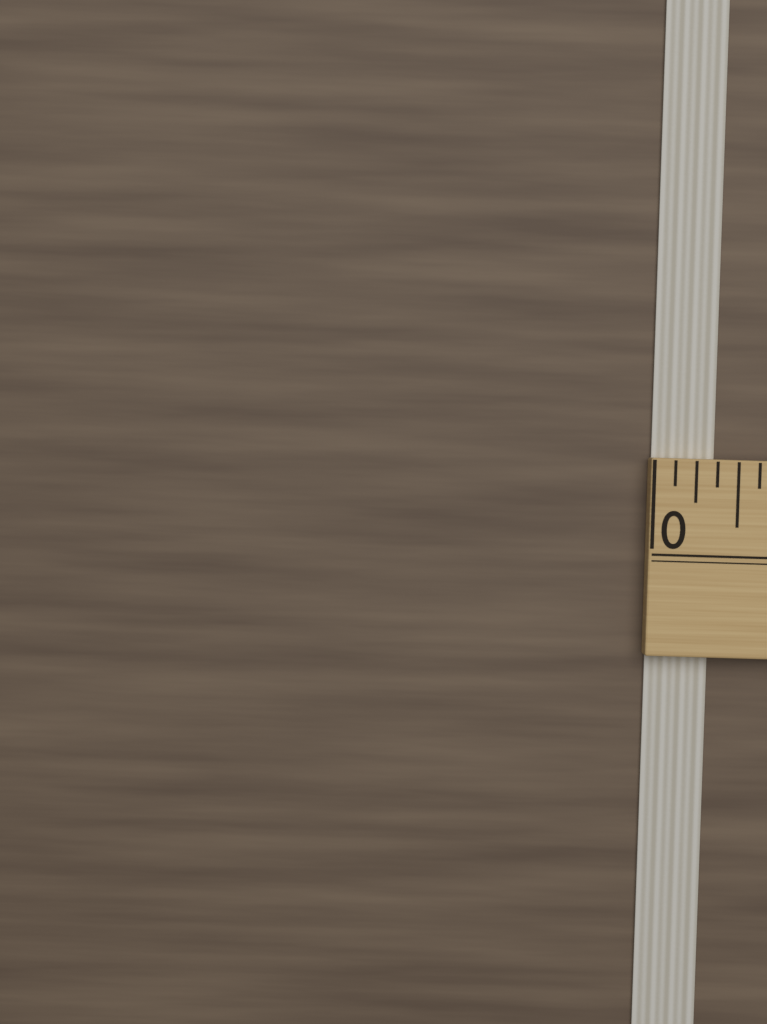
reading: 0.375 (no unit)
